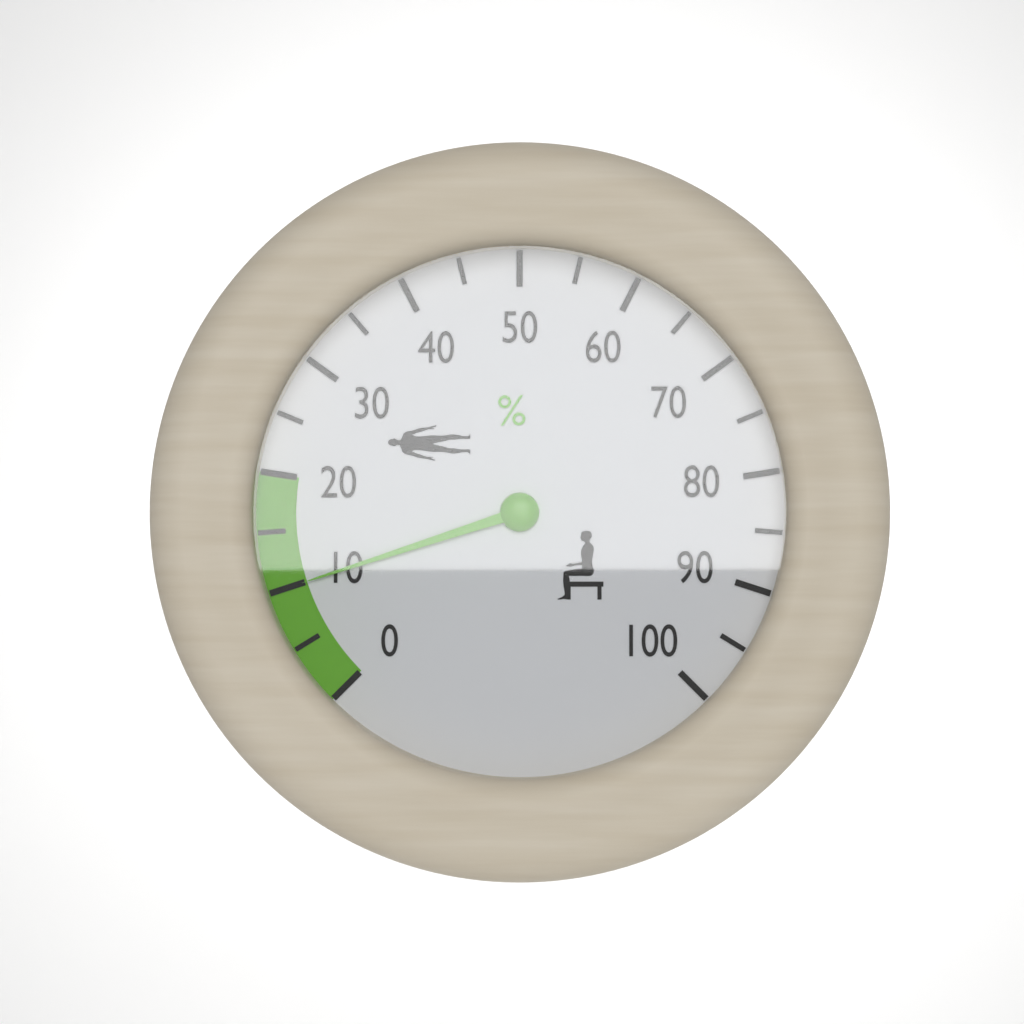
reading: 10 %
